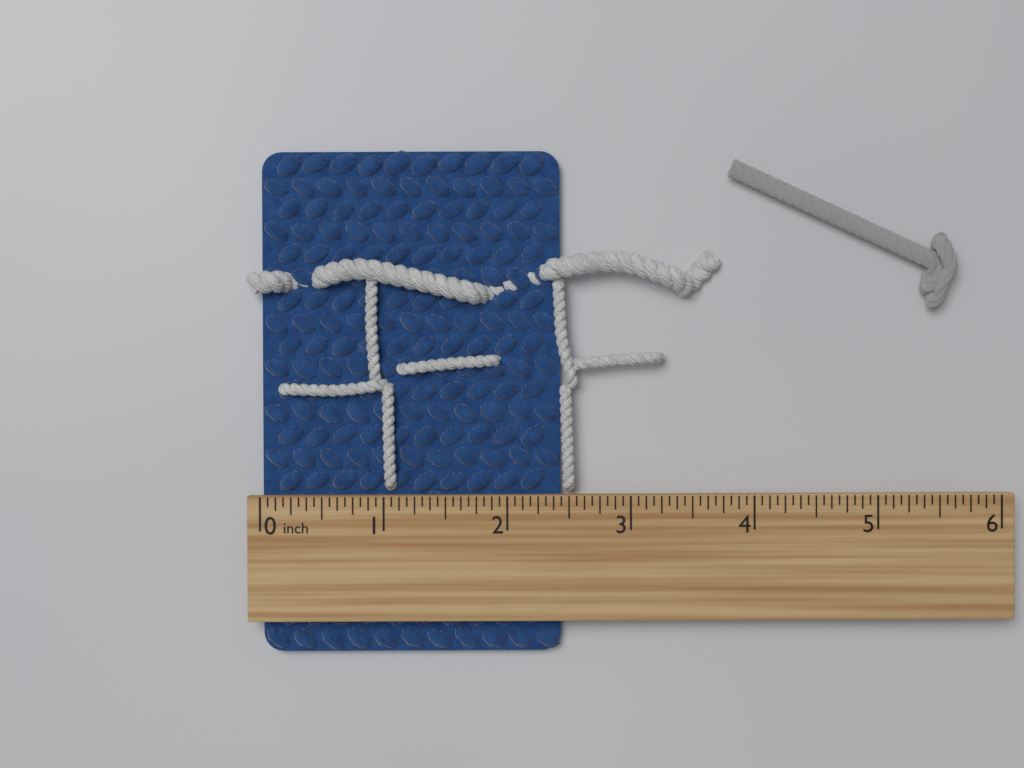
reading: 2.4375 inch
